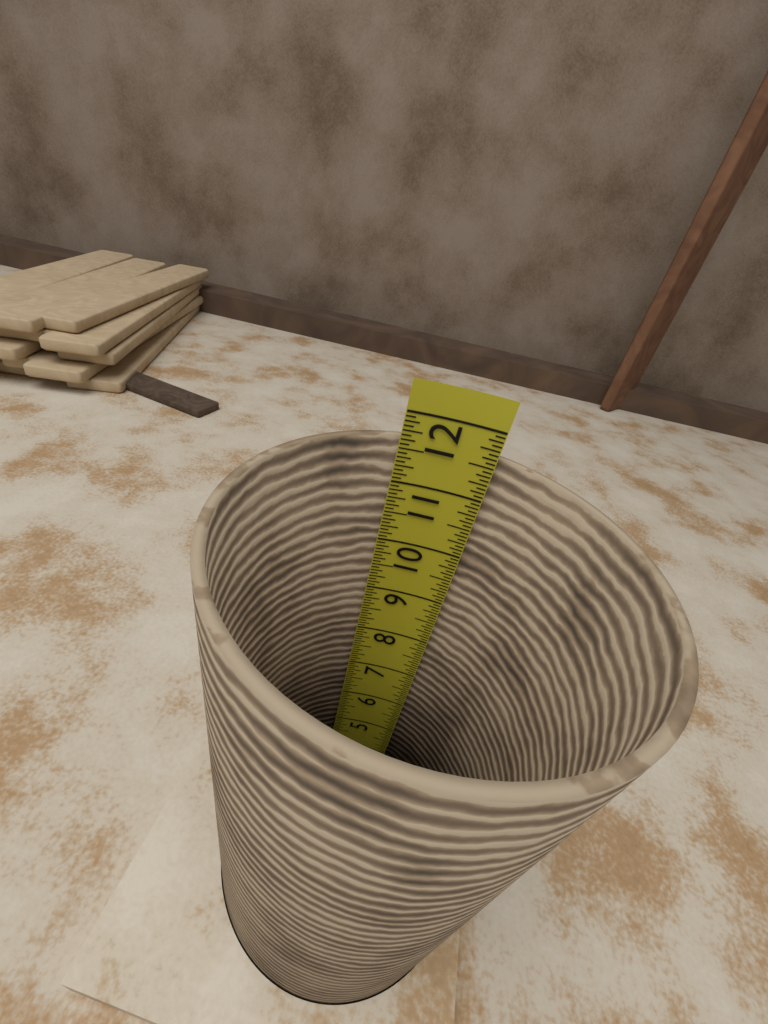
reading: 11.6250 in
